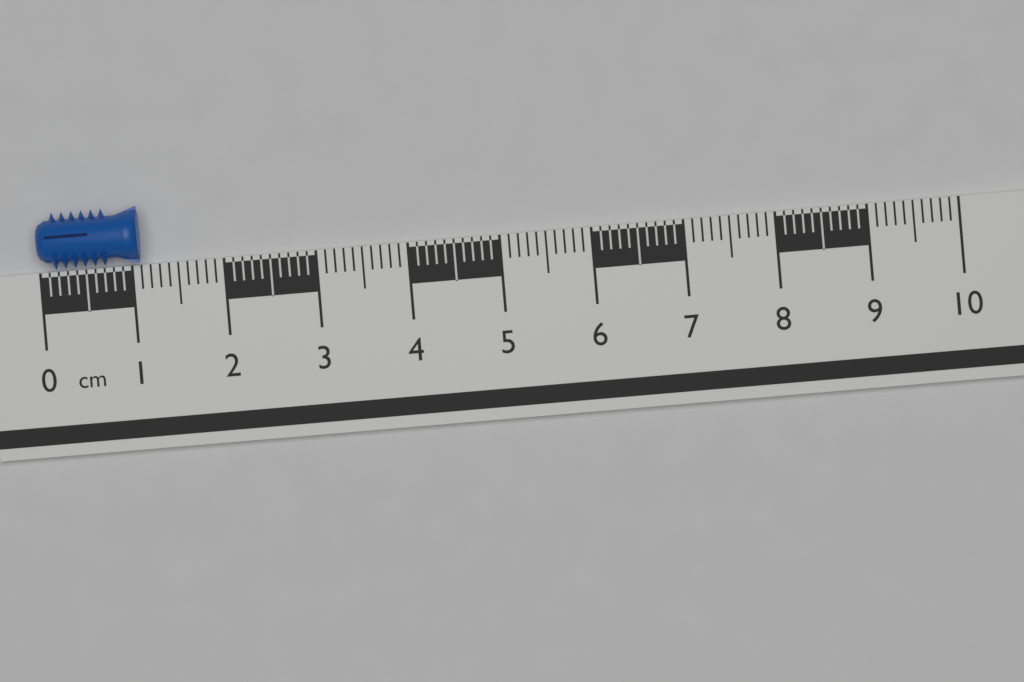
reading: 1.1 cm
